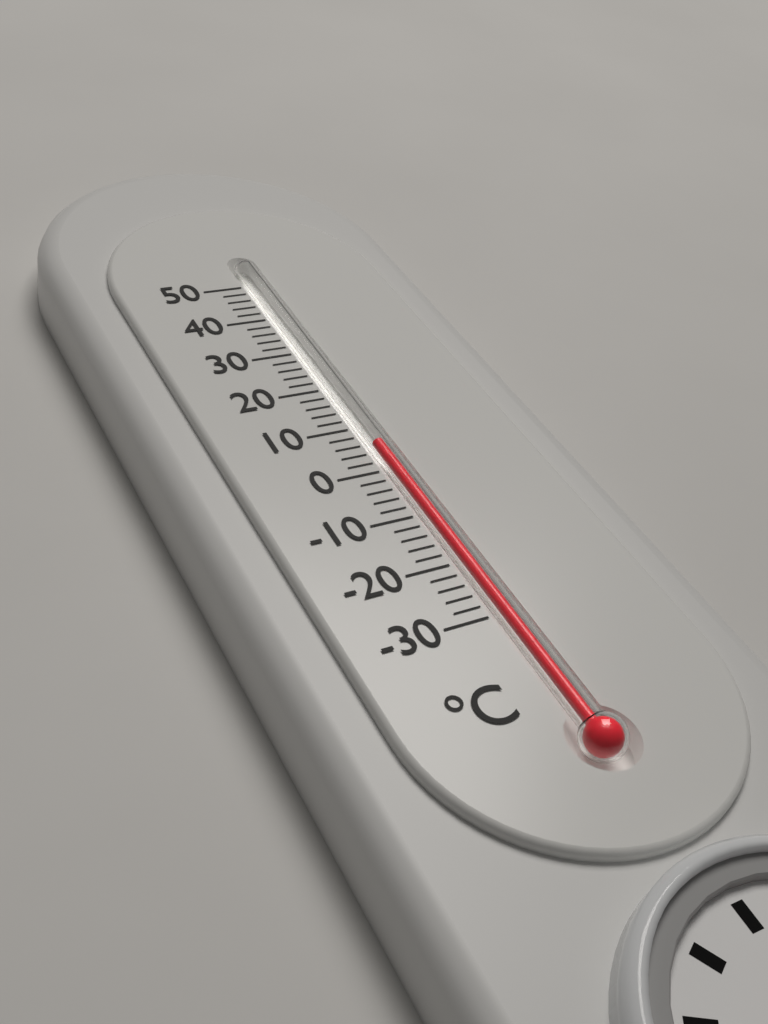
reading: 6 °C
